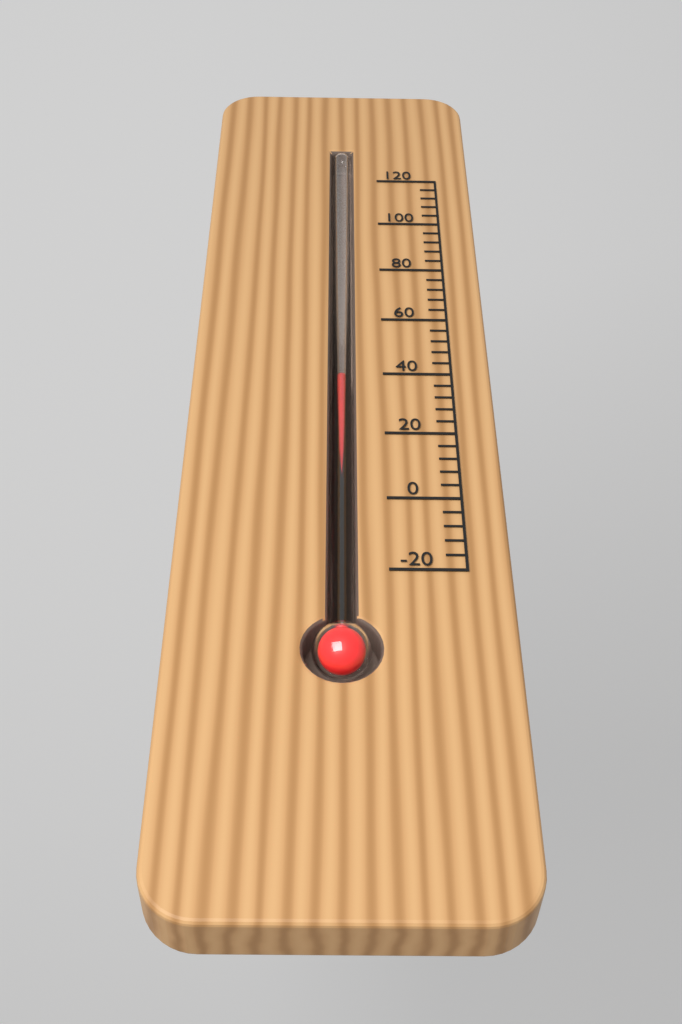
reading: 40 (no unit)
